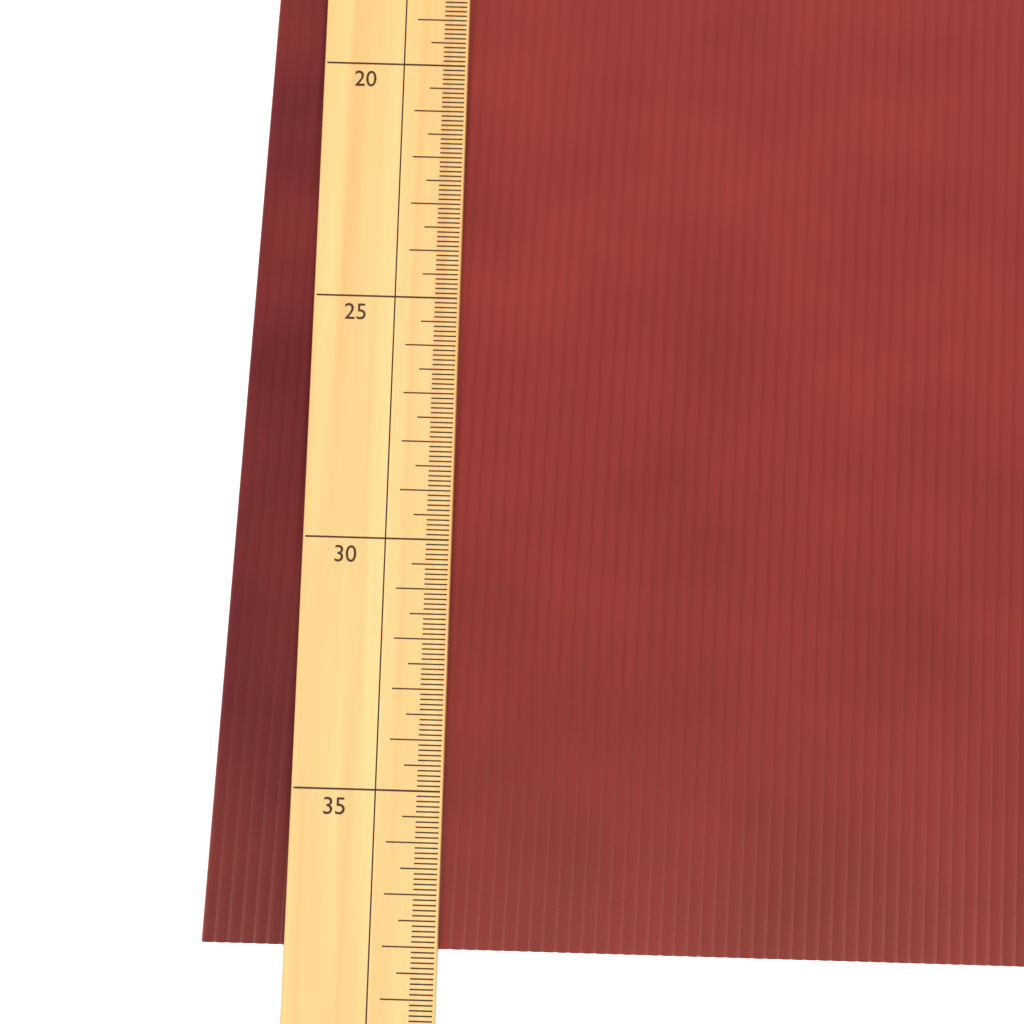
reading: 38.1 (no unit)
